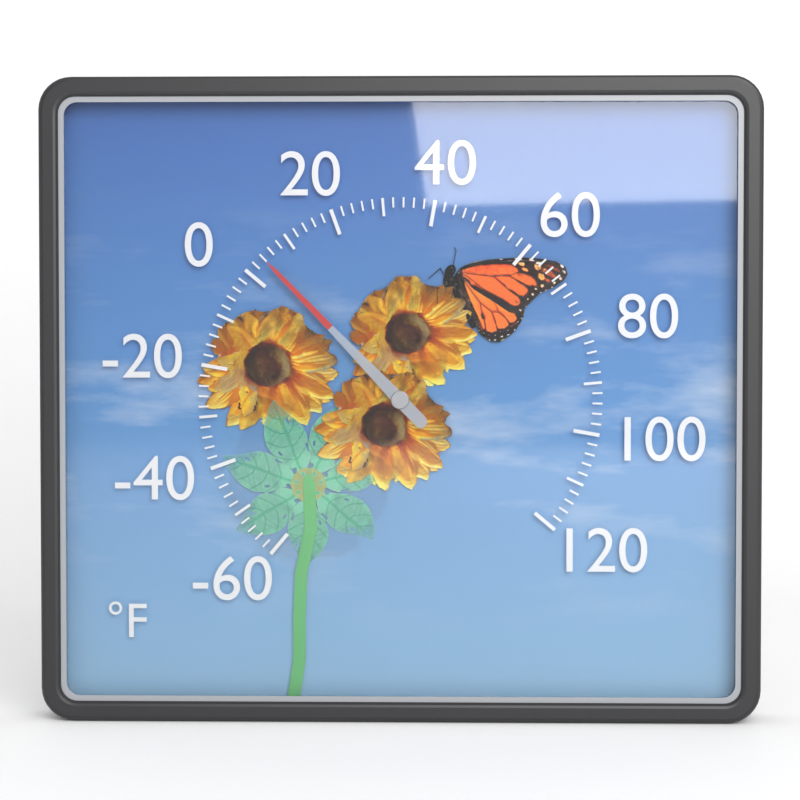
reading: 4 °F
